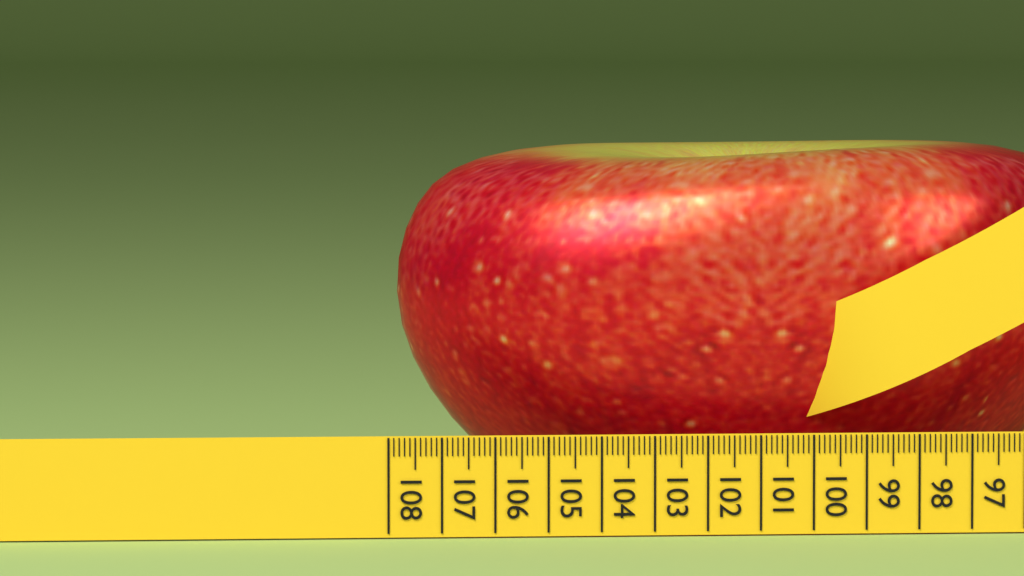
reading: 107.6 (no unit)
